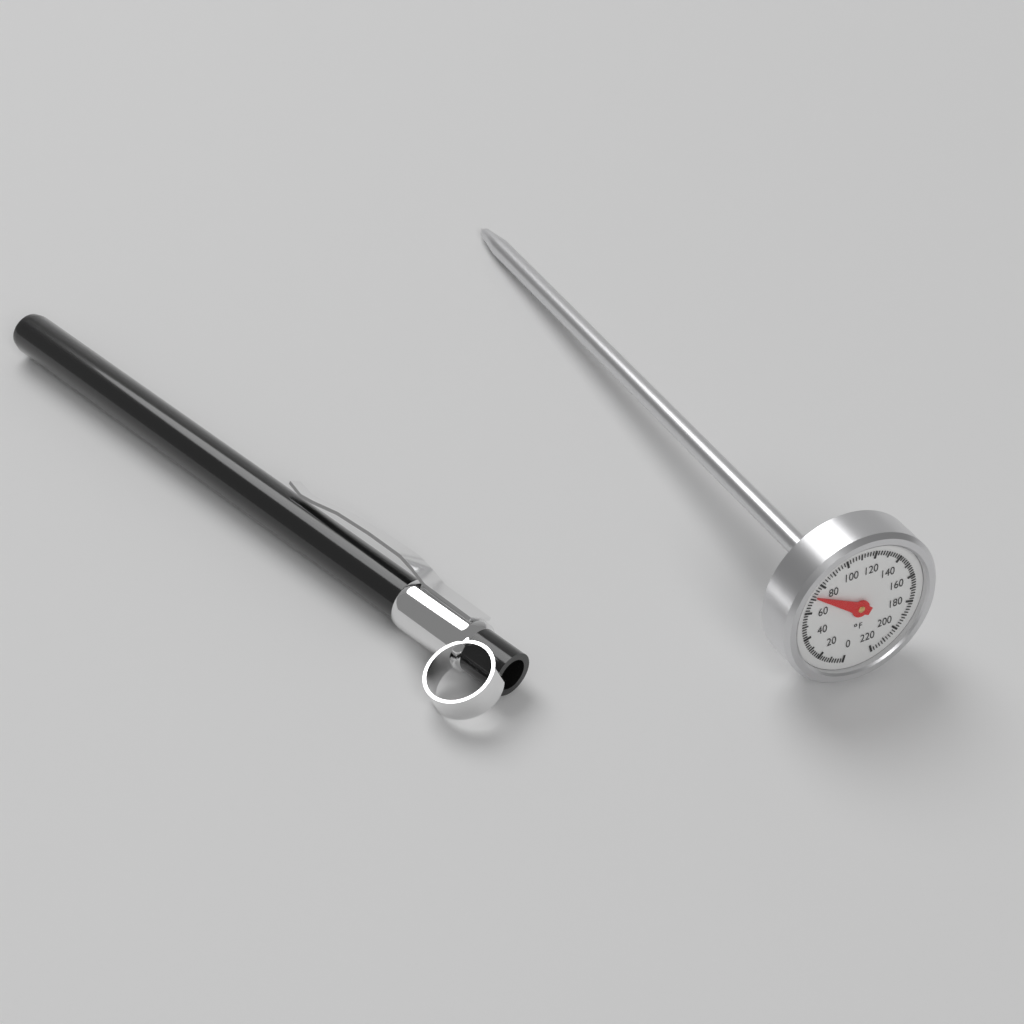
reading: 72 °F
